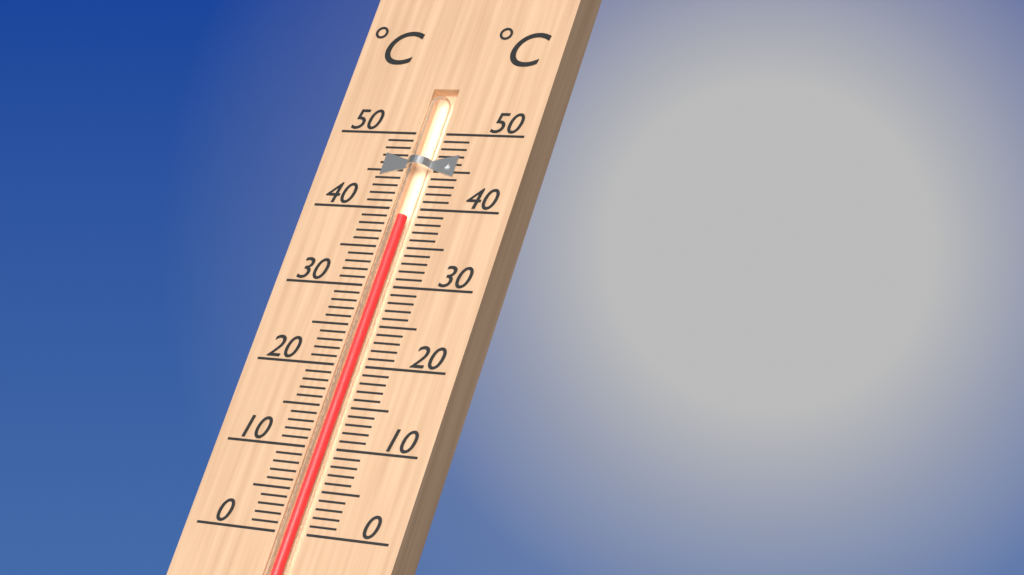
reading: 39 °C
